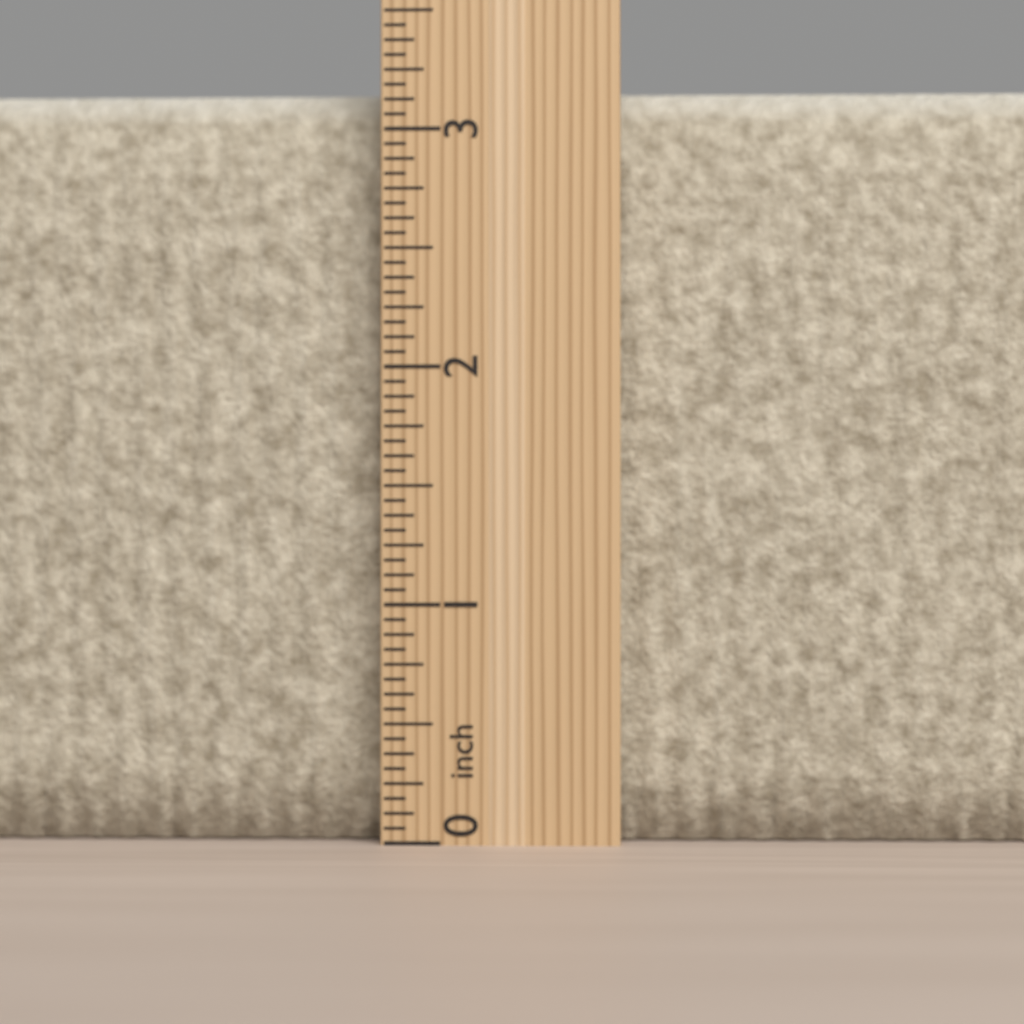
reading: 3.1875 inch
